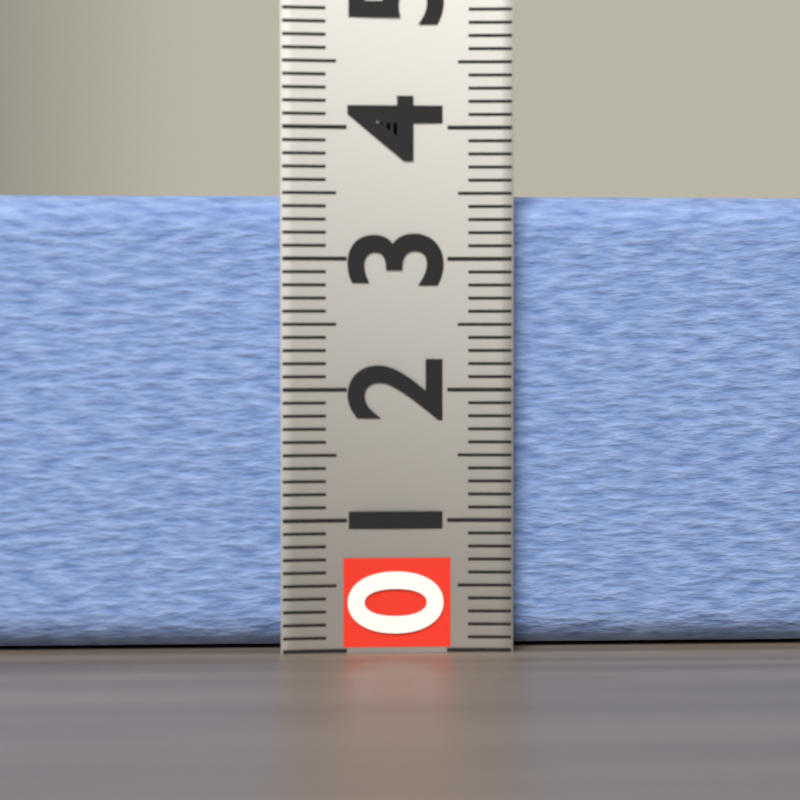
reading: 3.5 (no unit)
